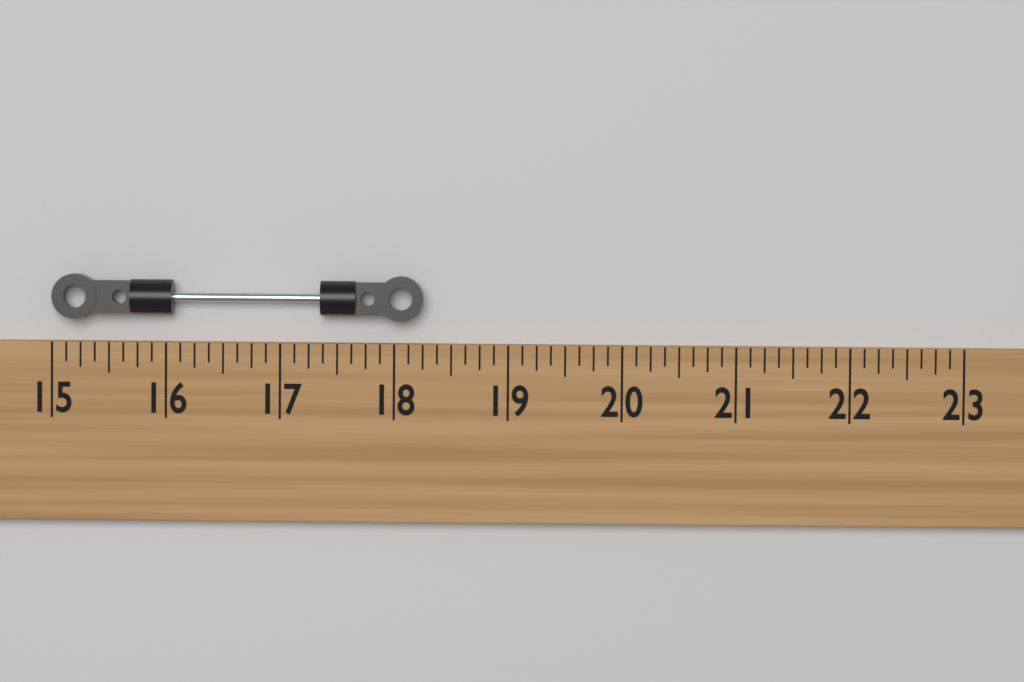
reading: 18.250 (no unit)
